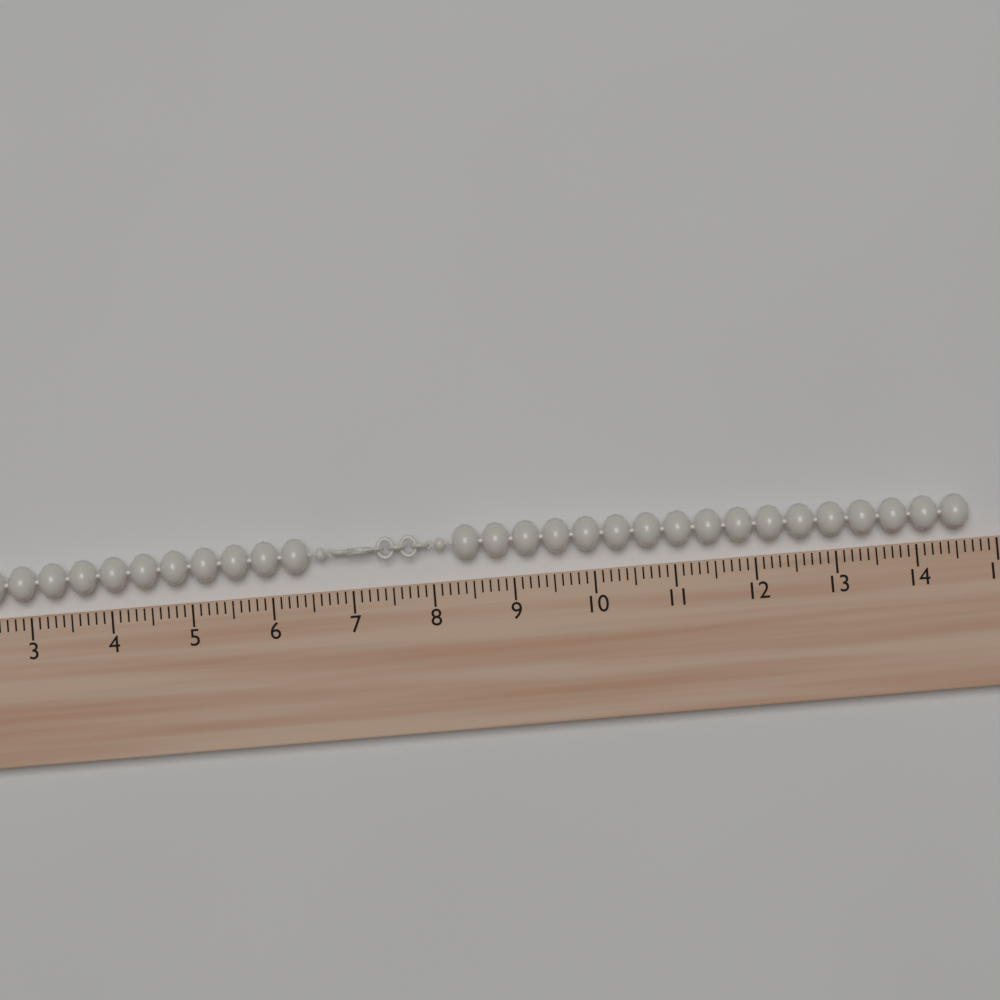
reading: 14.7 (no unit)
